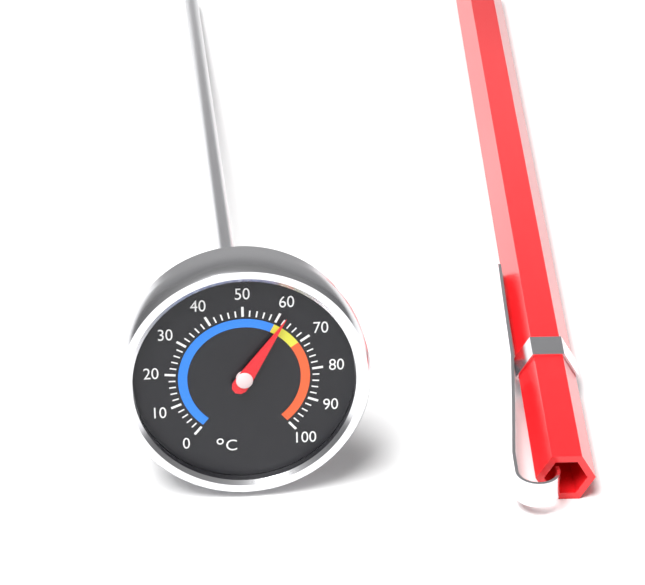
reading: 62 °C
